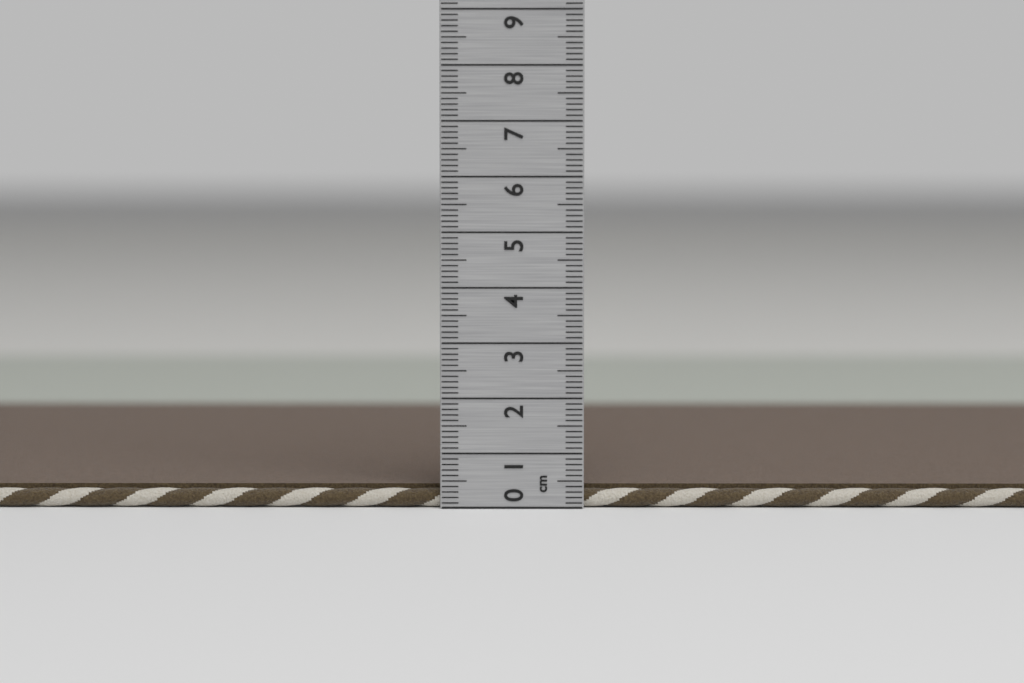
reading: 0.4 cm
